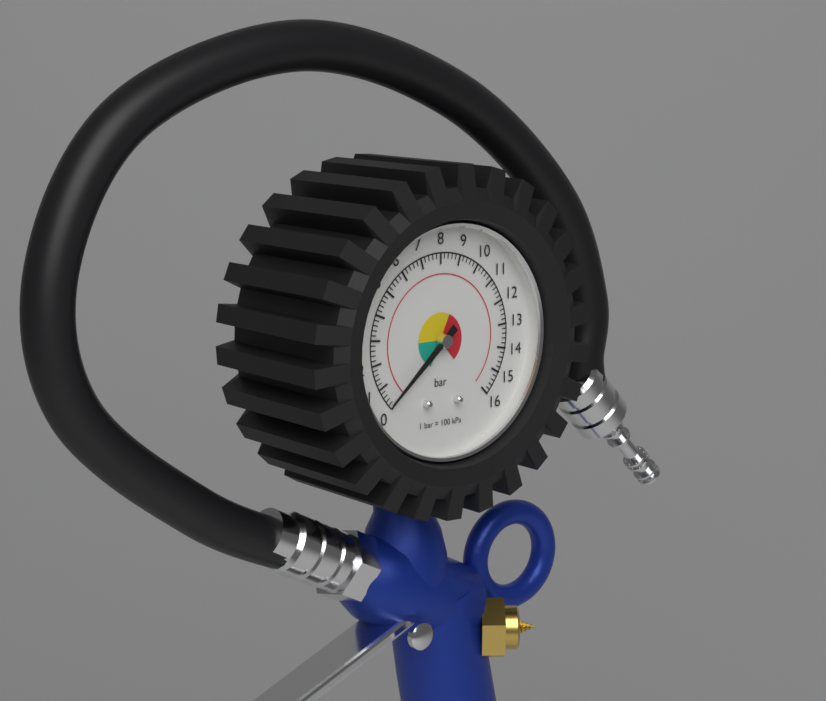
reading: 0.2 bar
